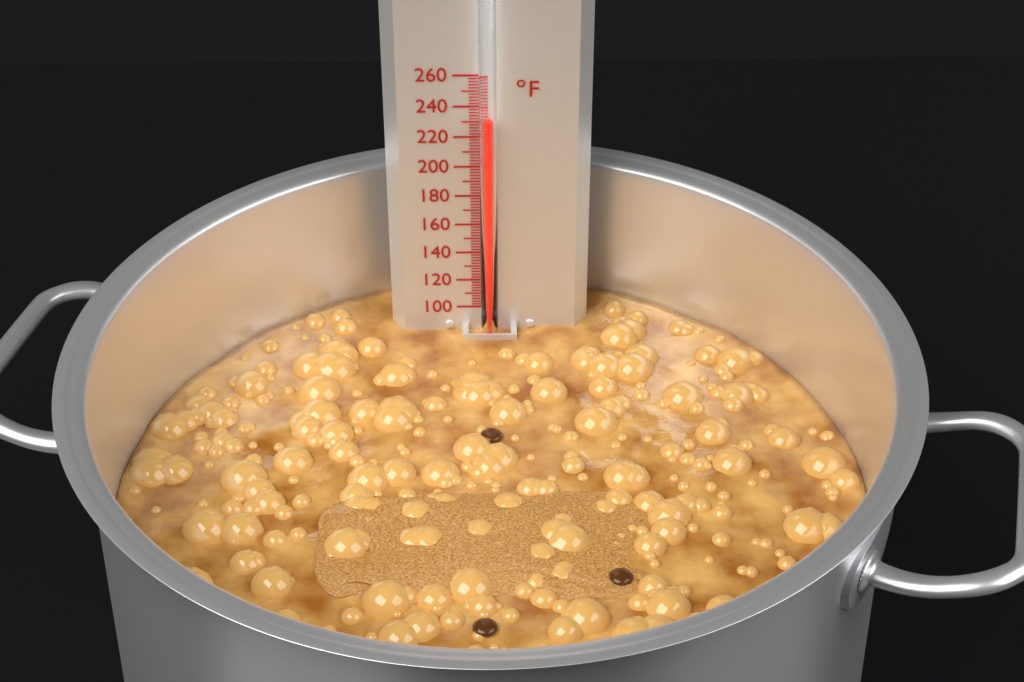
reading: 234 °F
